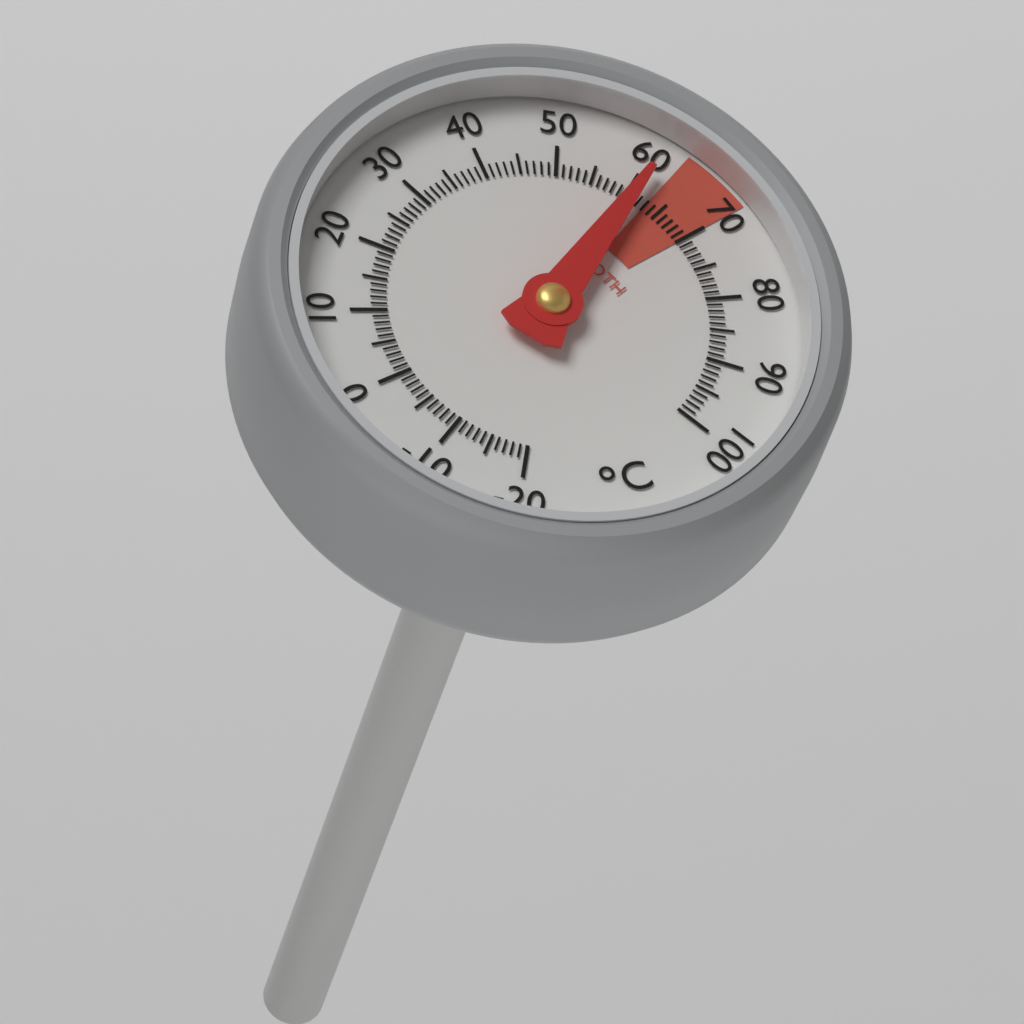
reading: 61 °C
